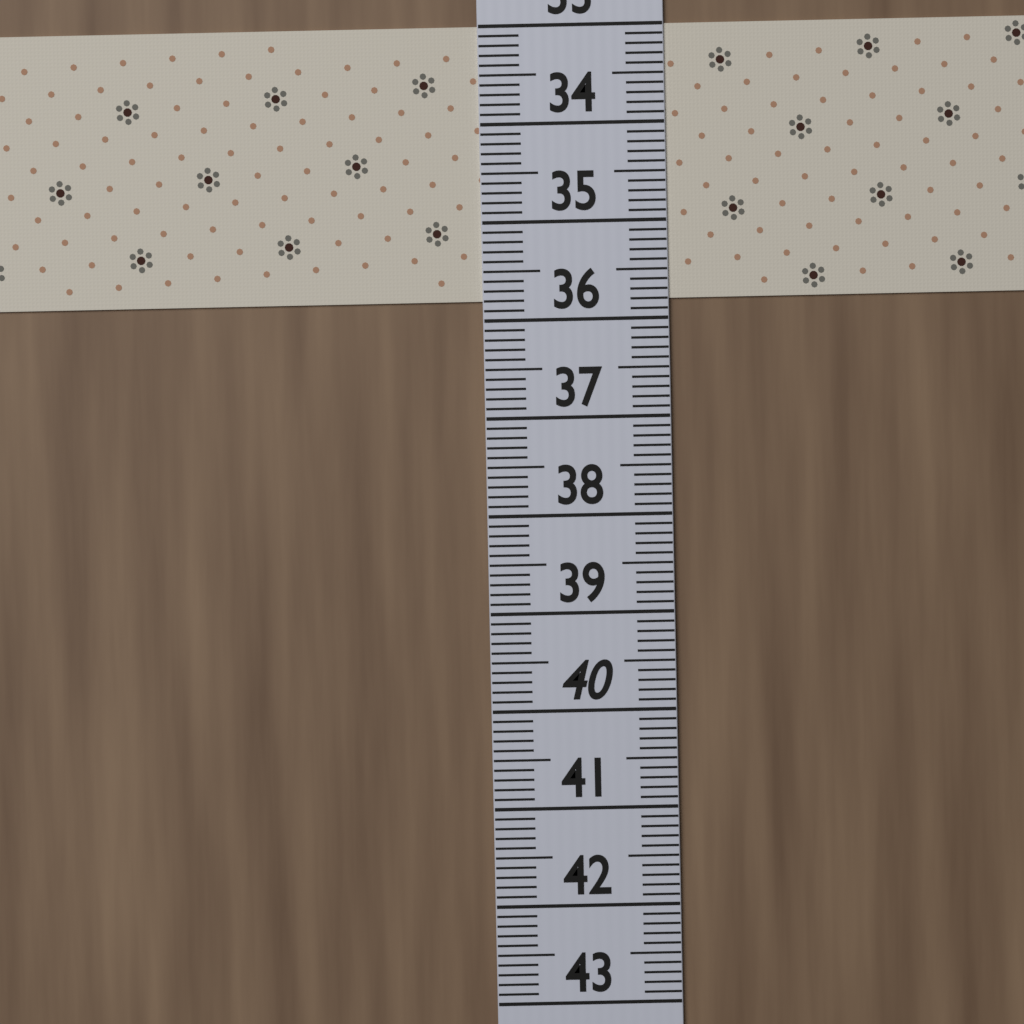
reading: 35.8 (no unit)
